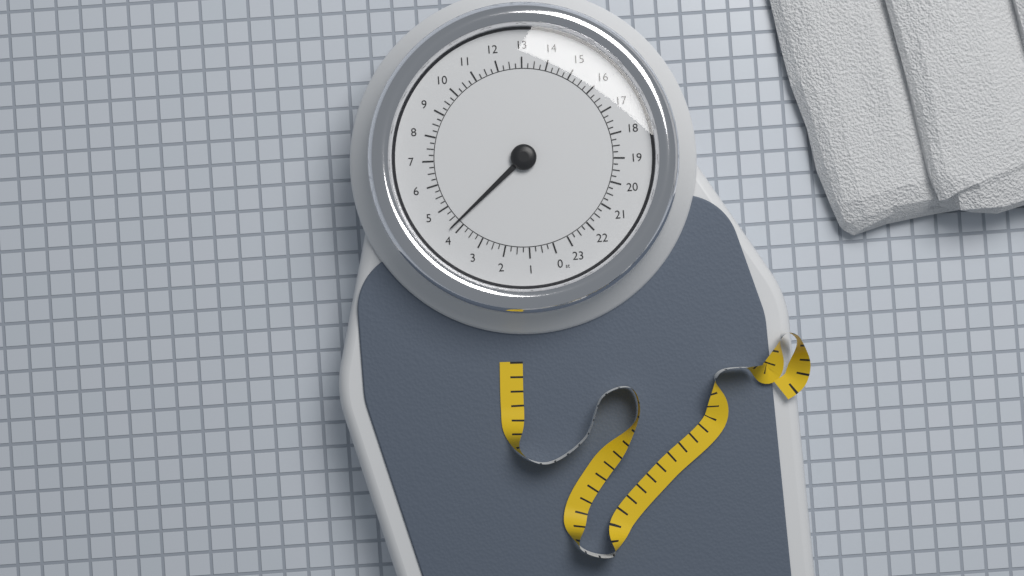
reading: 4.25 st
